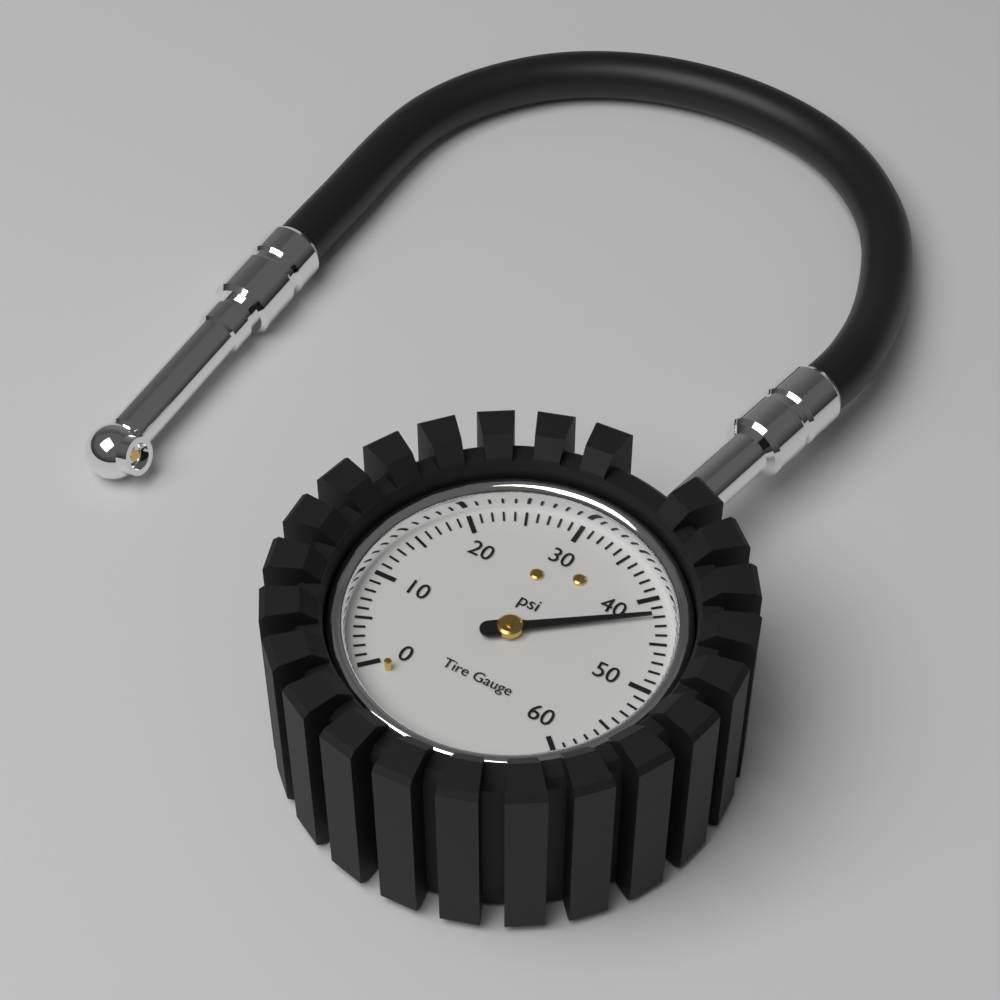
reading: 42 psi
